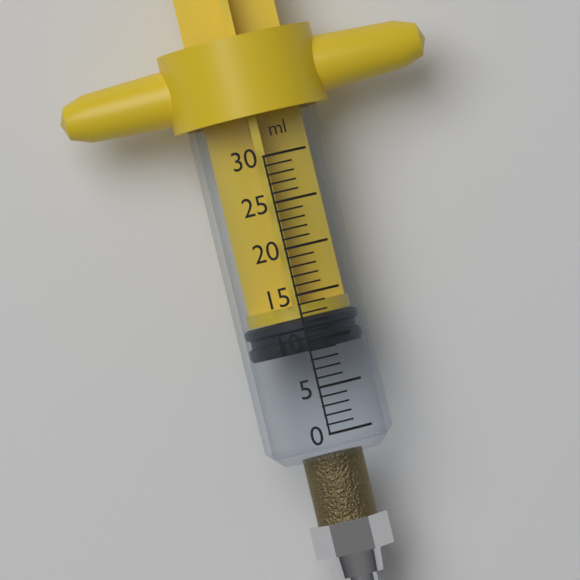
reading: 9 ml
